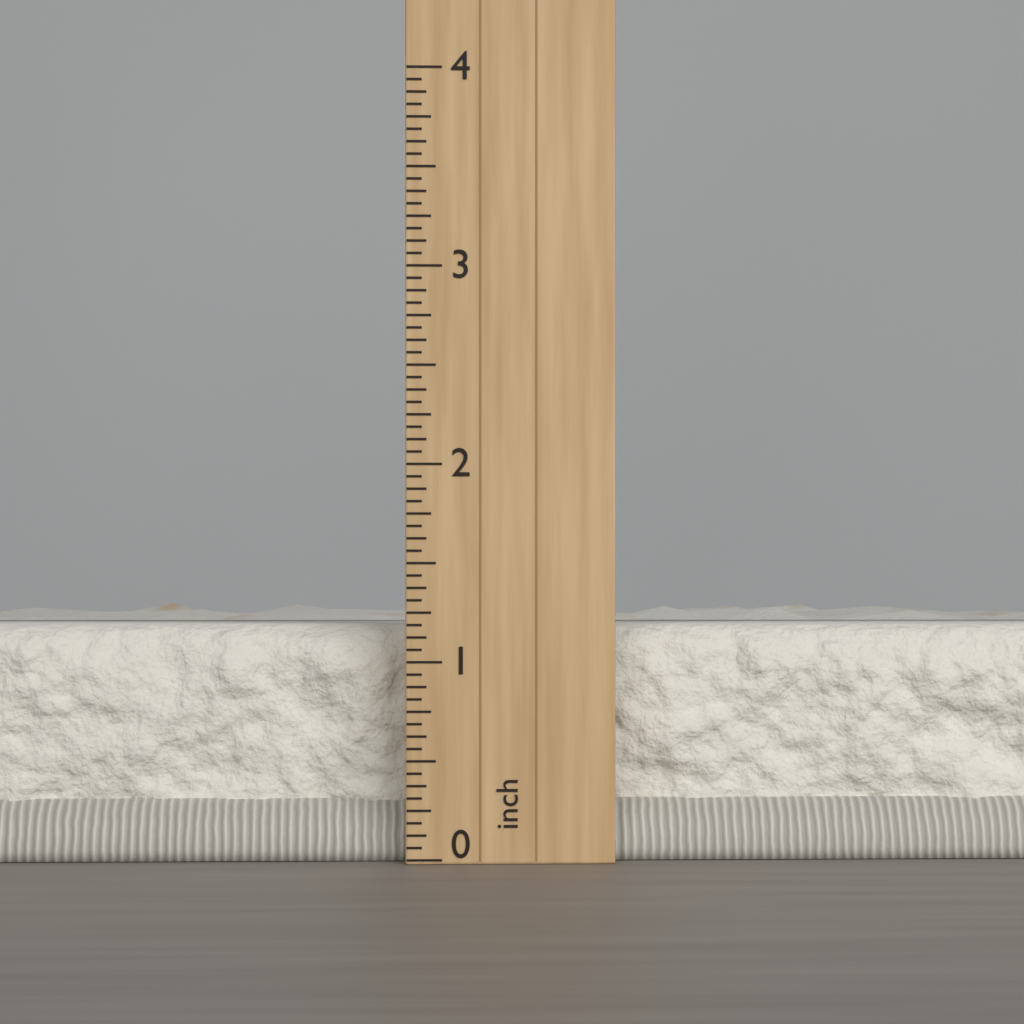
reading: 1.1875 inch
